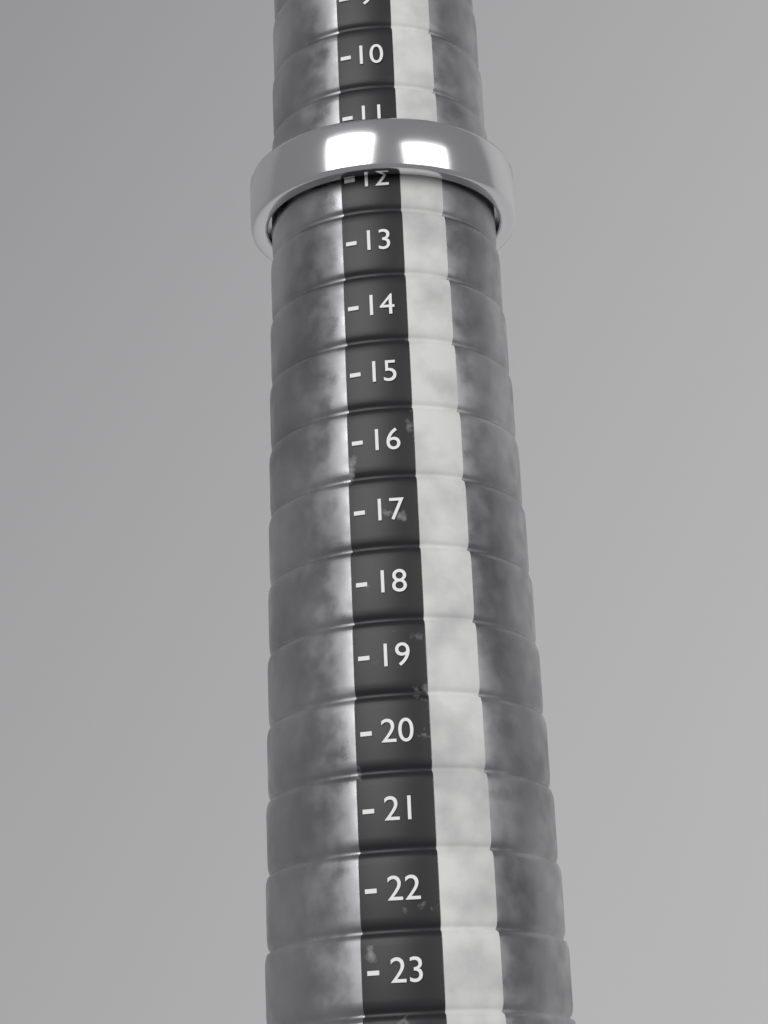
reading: 12 (no unit)
